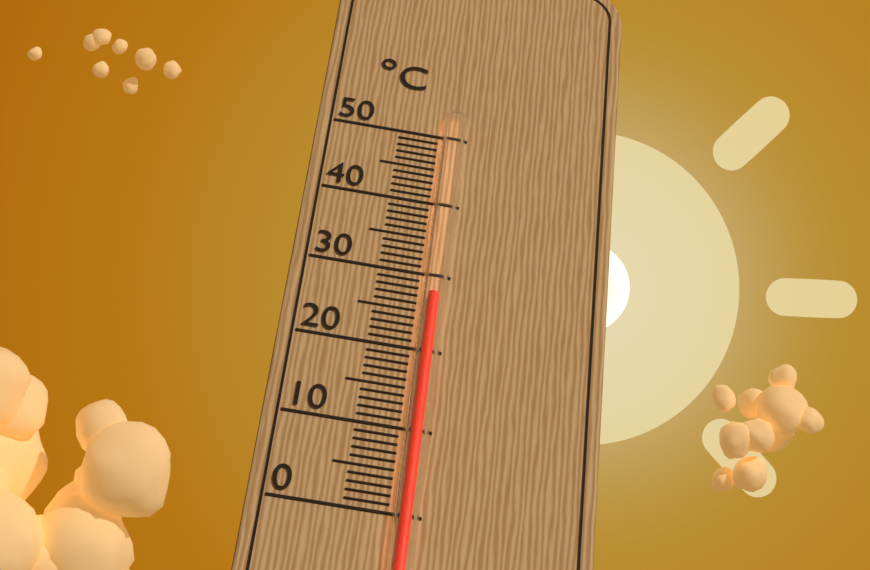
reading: 27 °C
